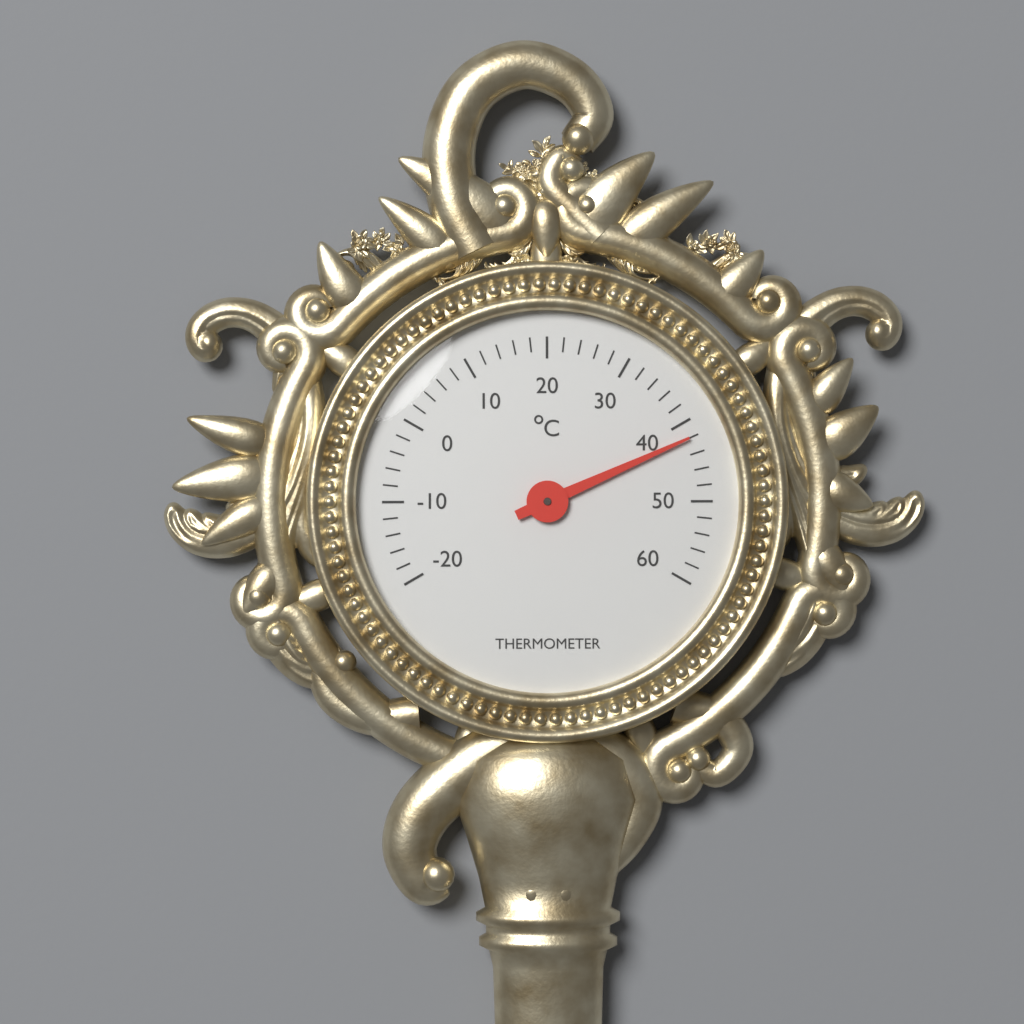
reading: 42 °C
